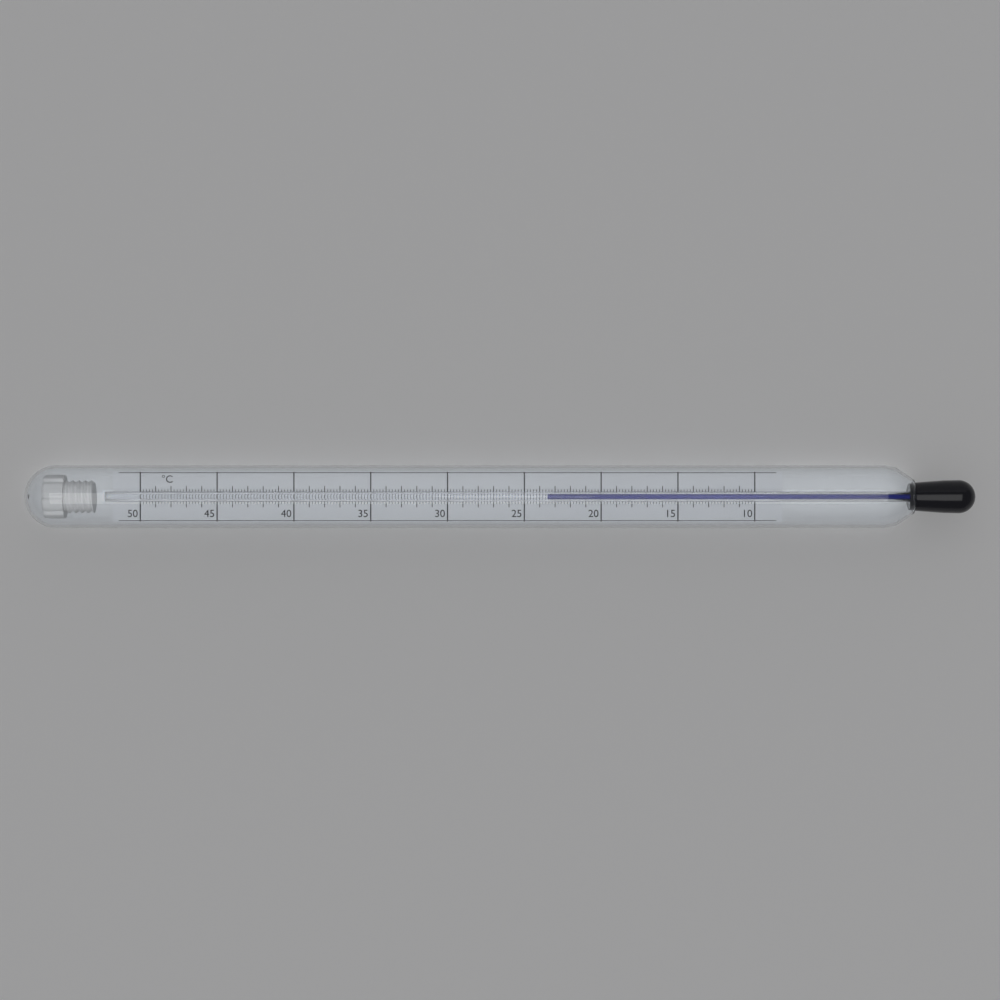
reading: 23.5 °C
